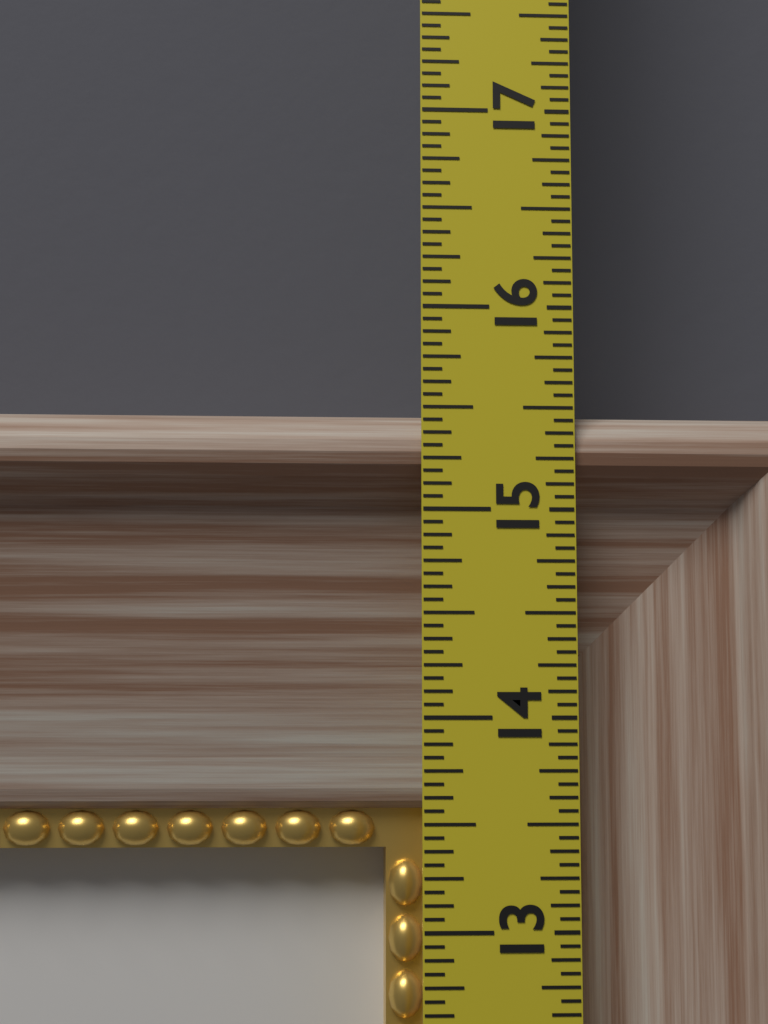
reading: 15.5000 in
